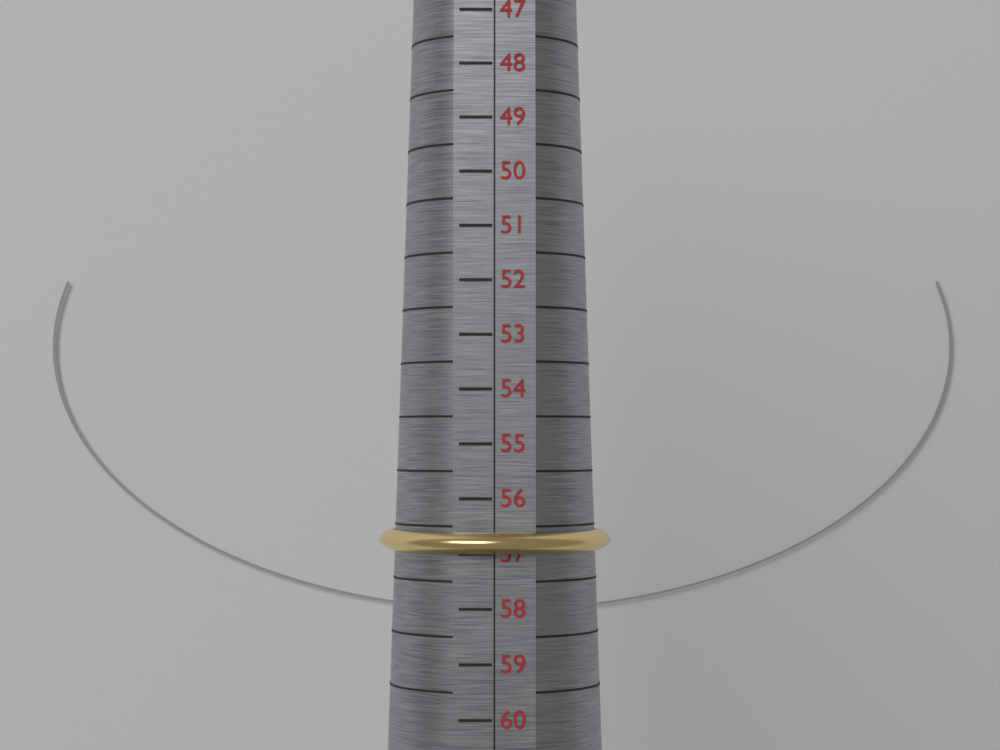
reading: 57.0 (no unit)
